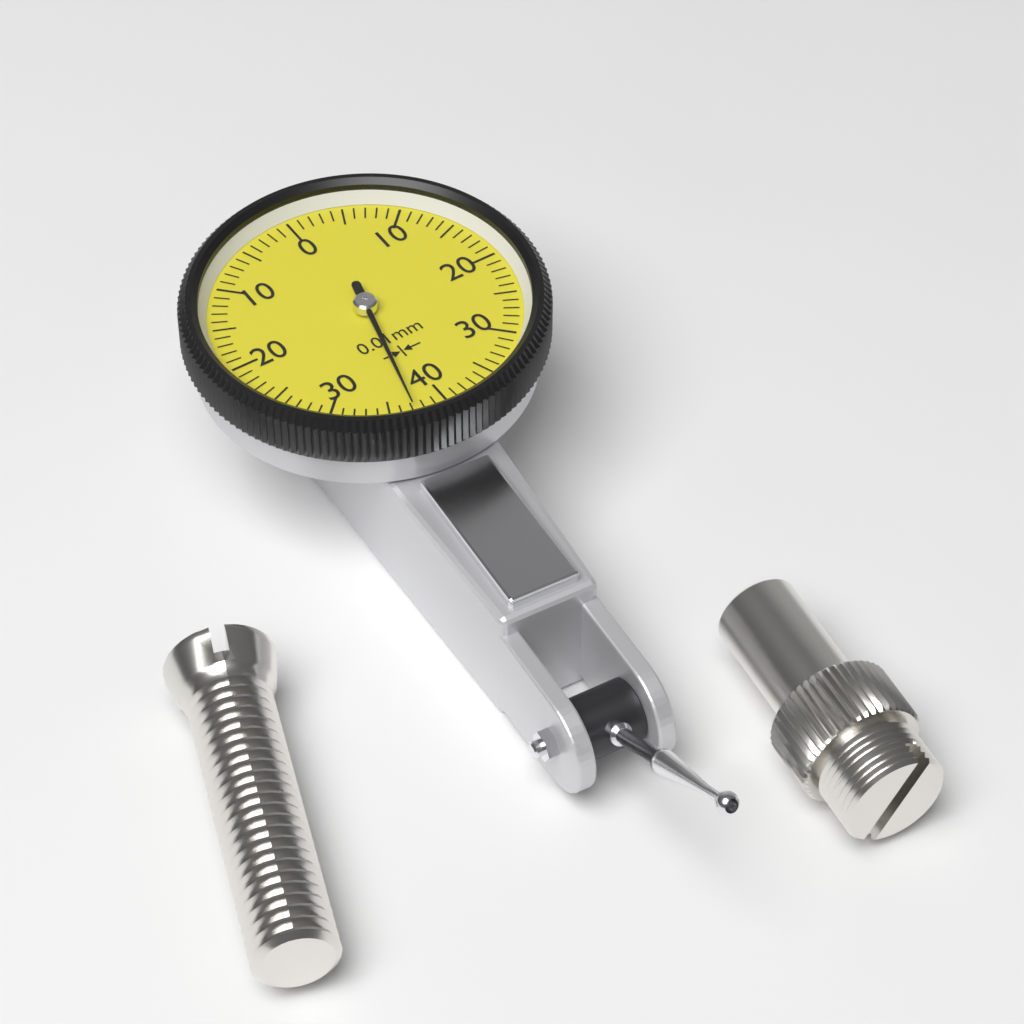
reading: 0.37 mm
